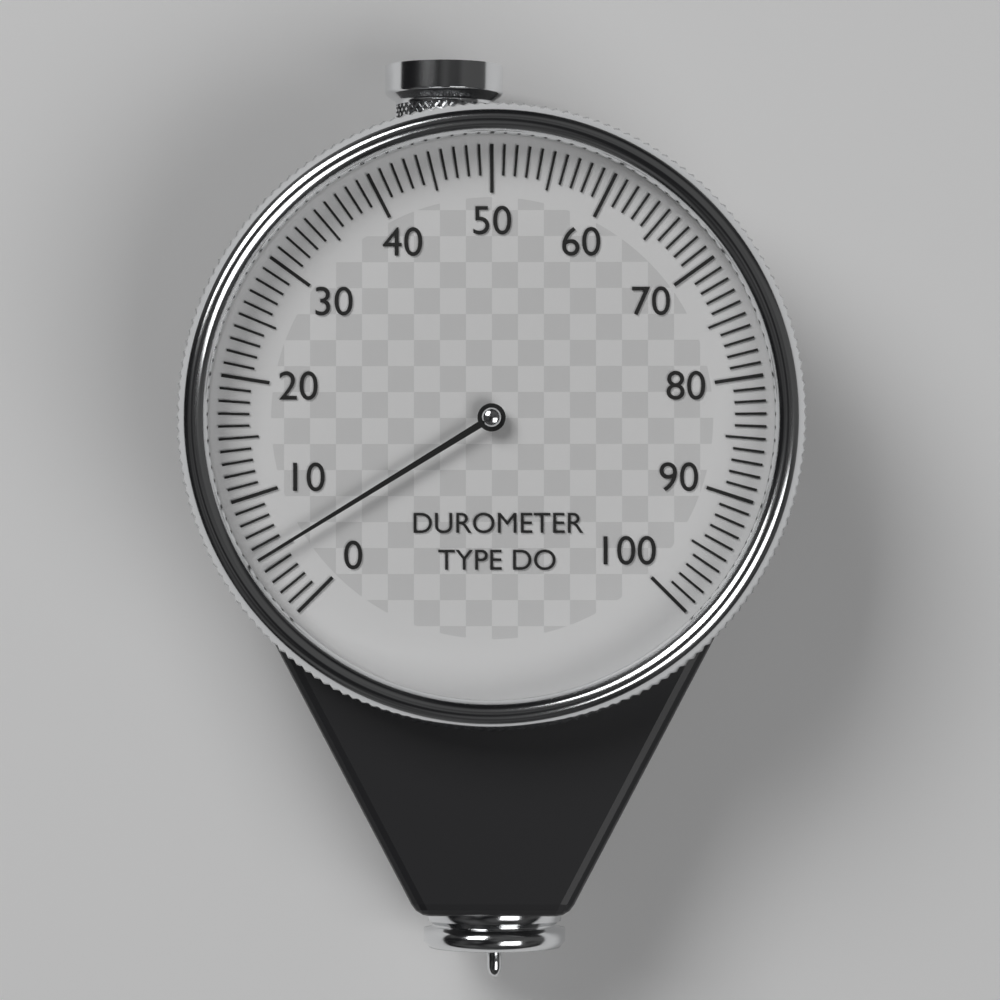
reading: 5 (no unit)
